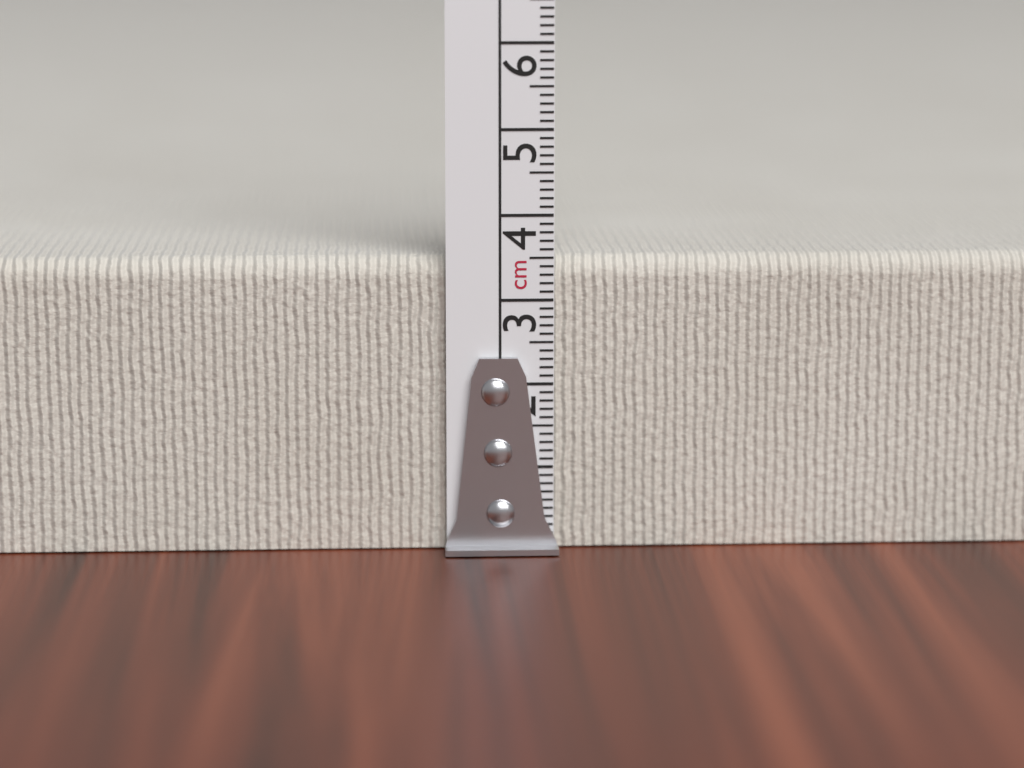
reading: 3.5 cm
